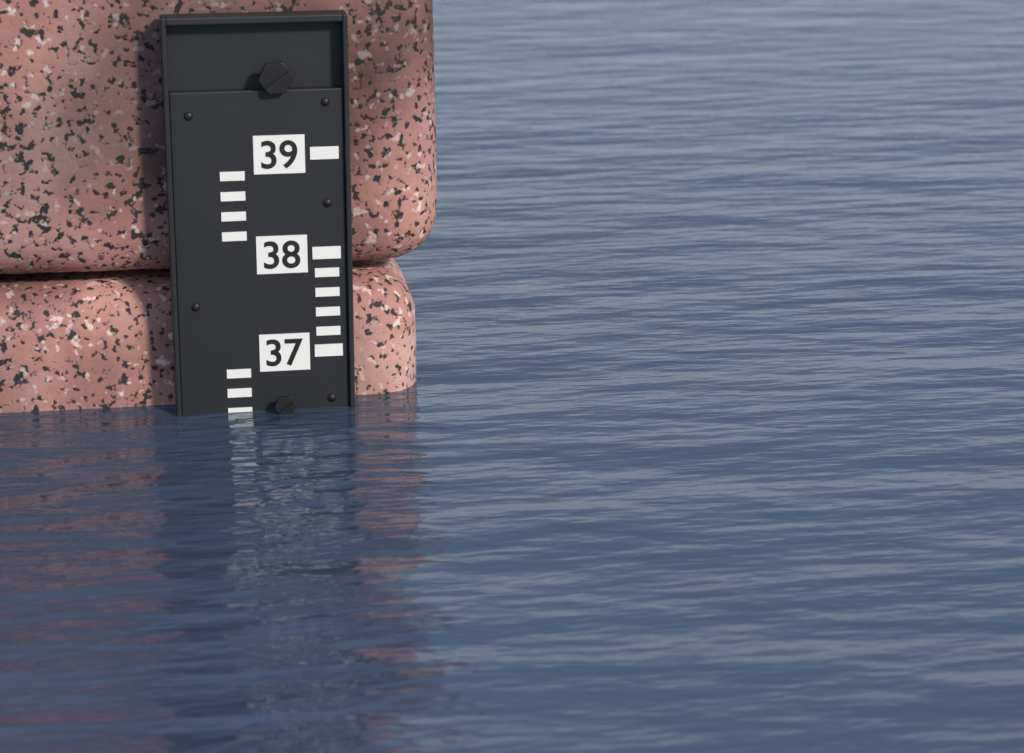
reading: 36.4 (no unit)
